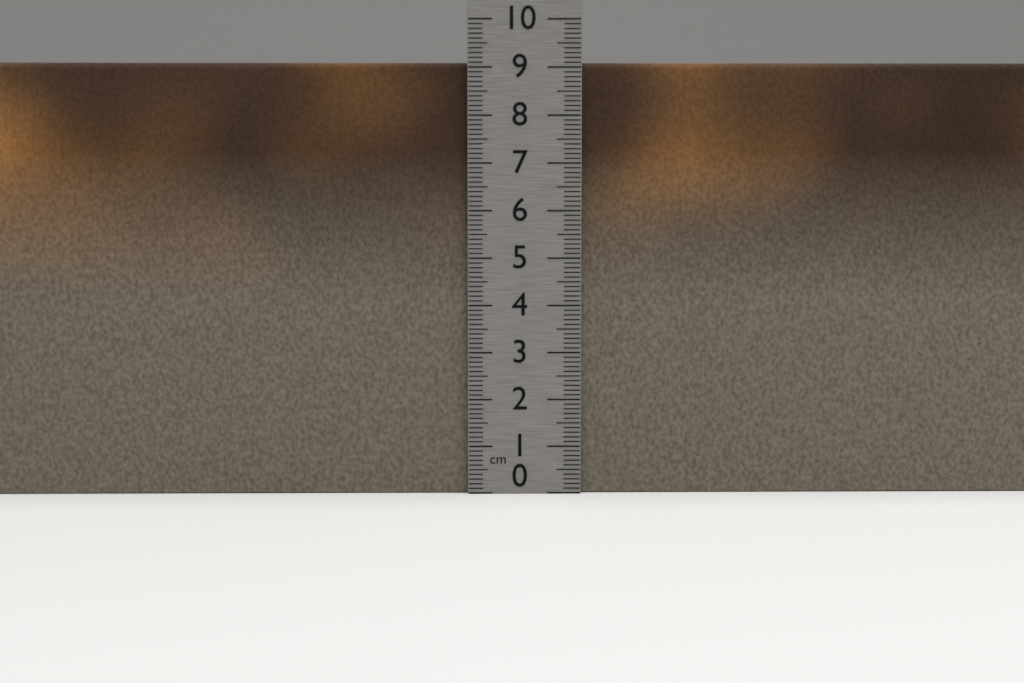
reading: 9.1 cm
